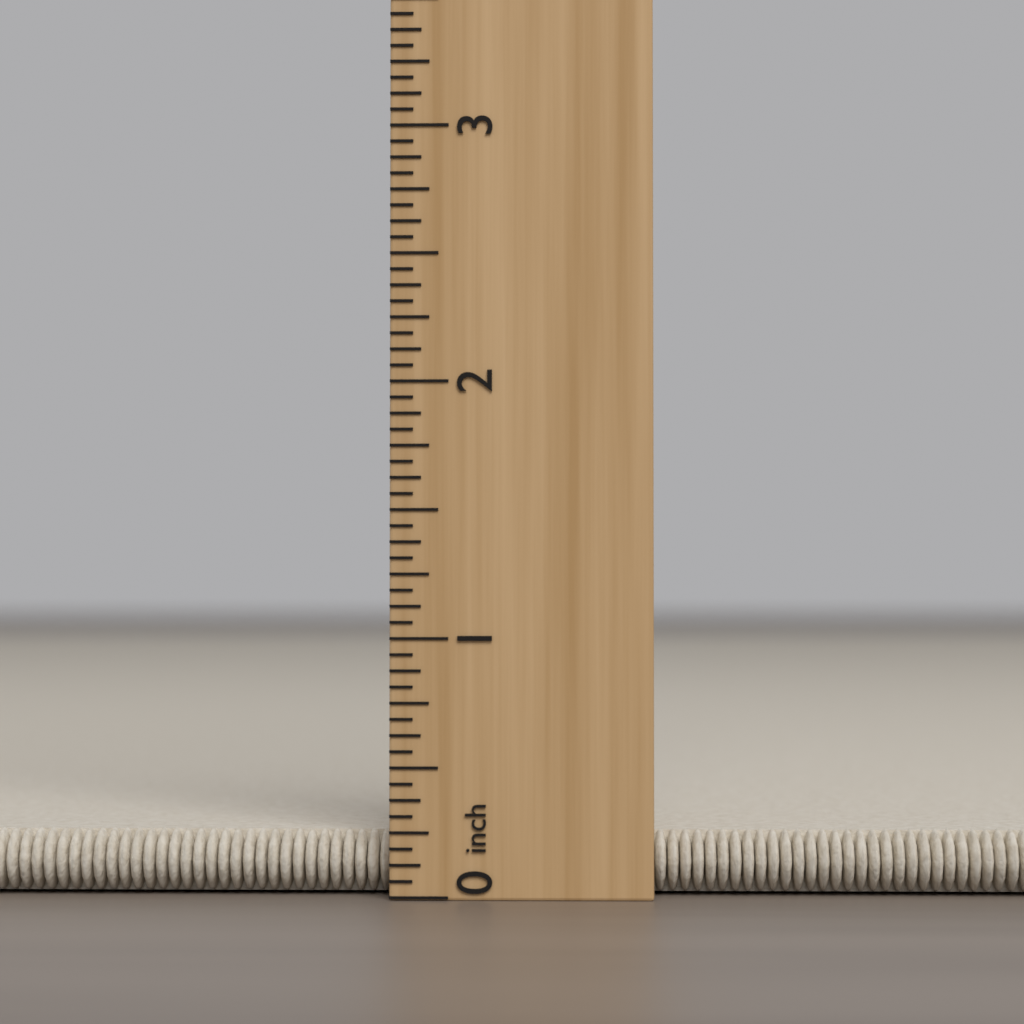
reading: 0.2500 inch
